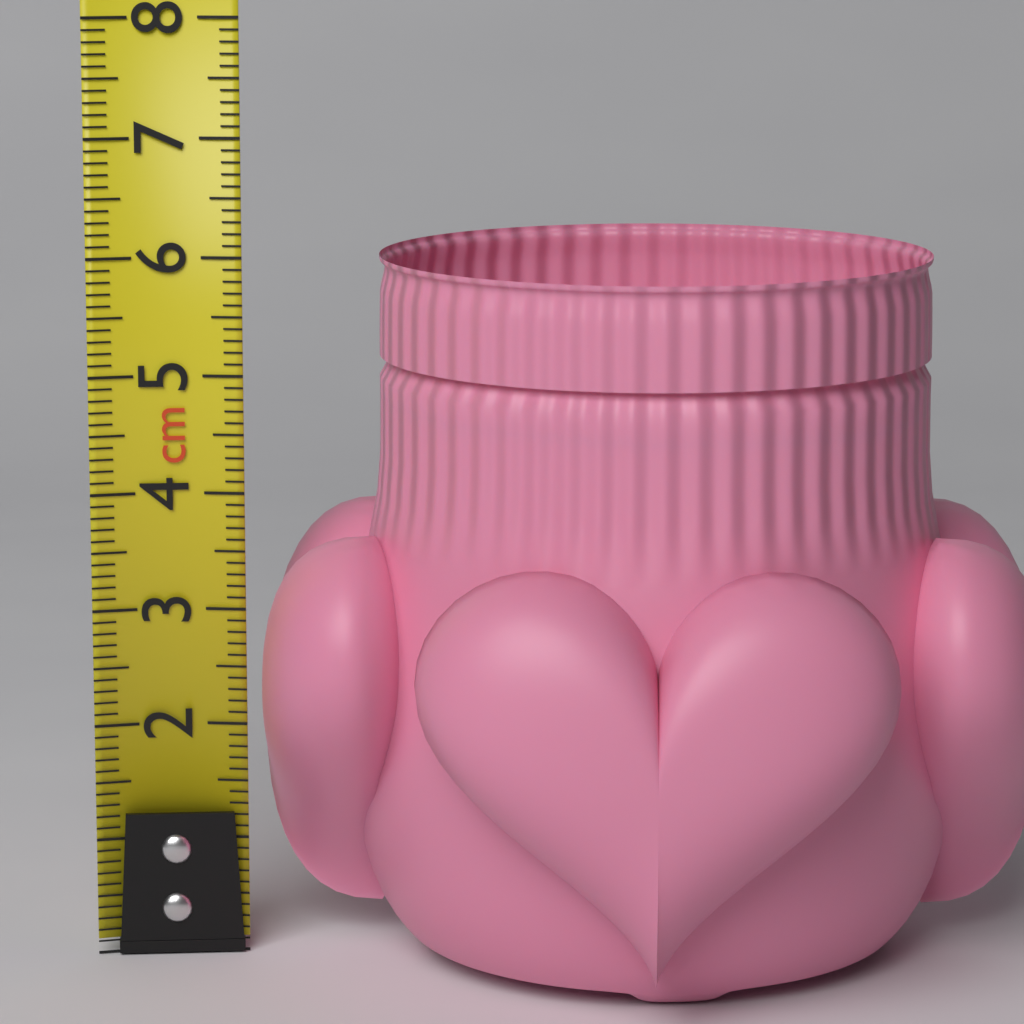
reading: 6.0 cm
